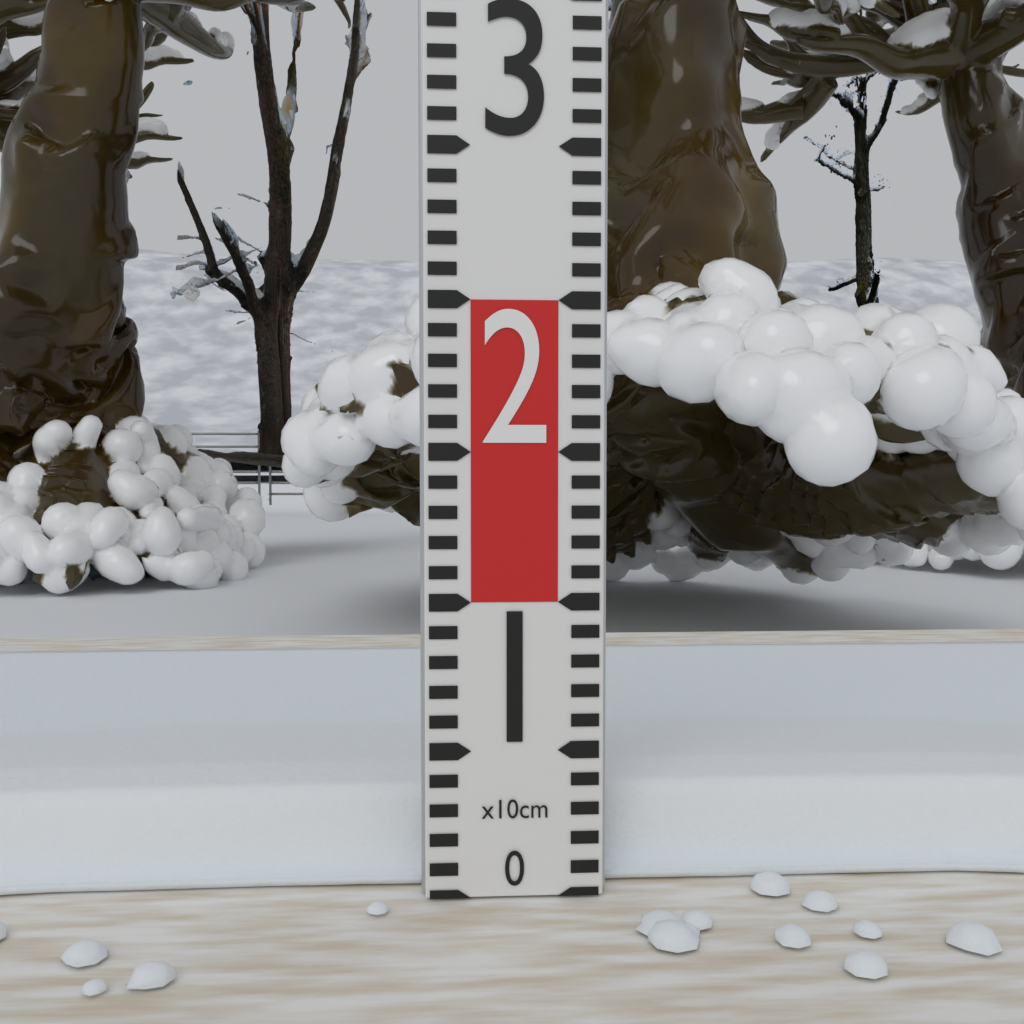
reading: 3 cm
